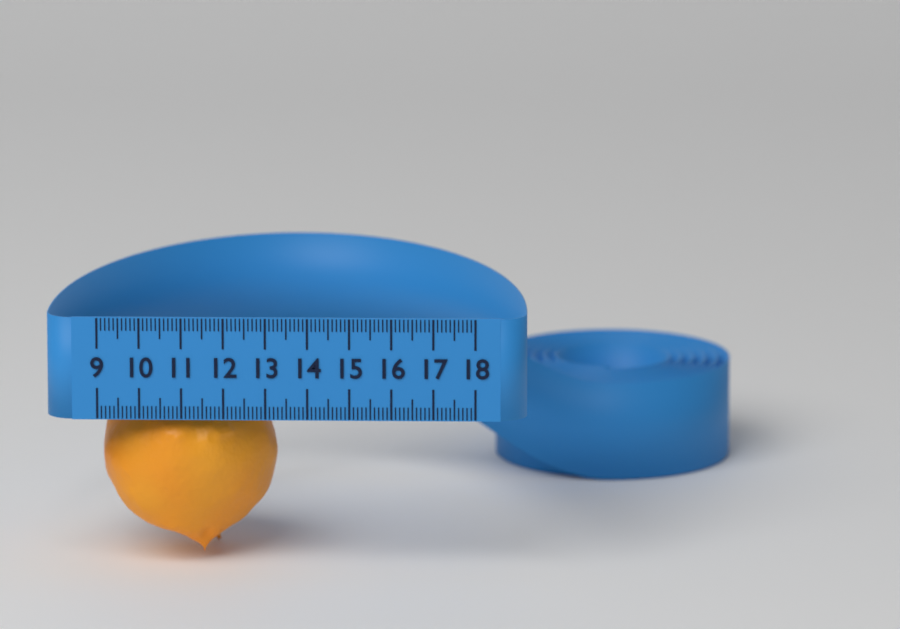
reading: 13.2 (no unit)
